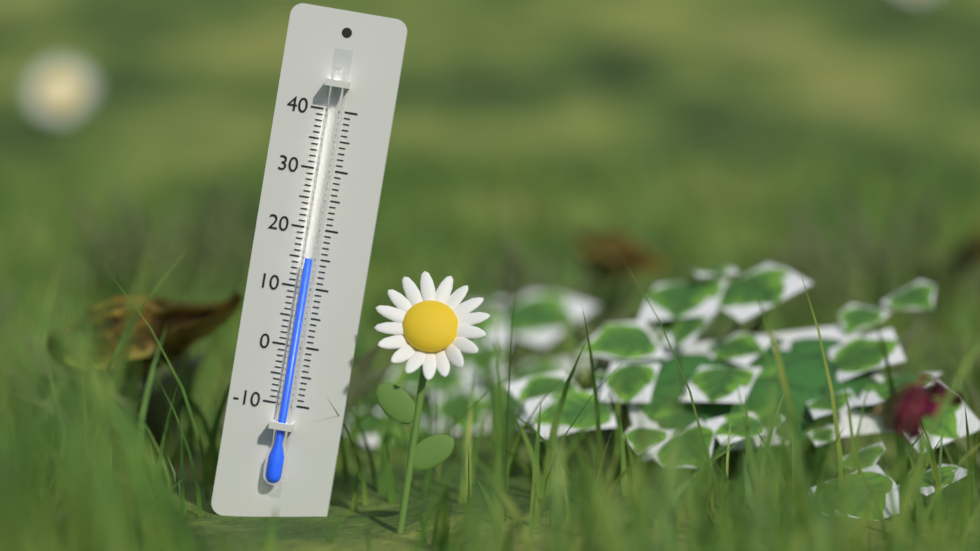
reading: 15 (no unit)
